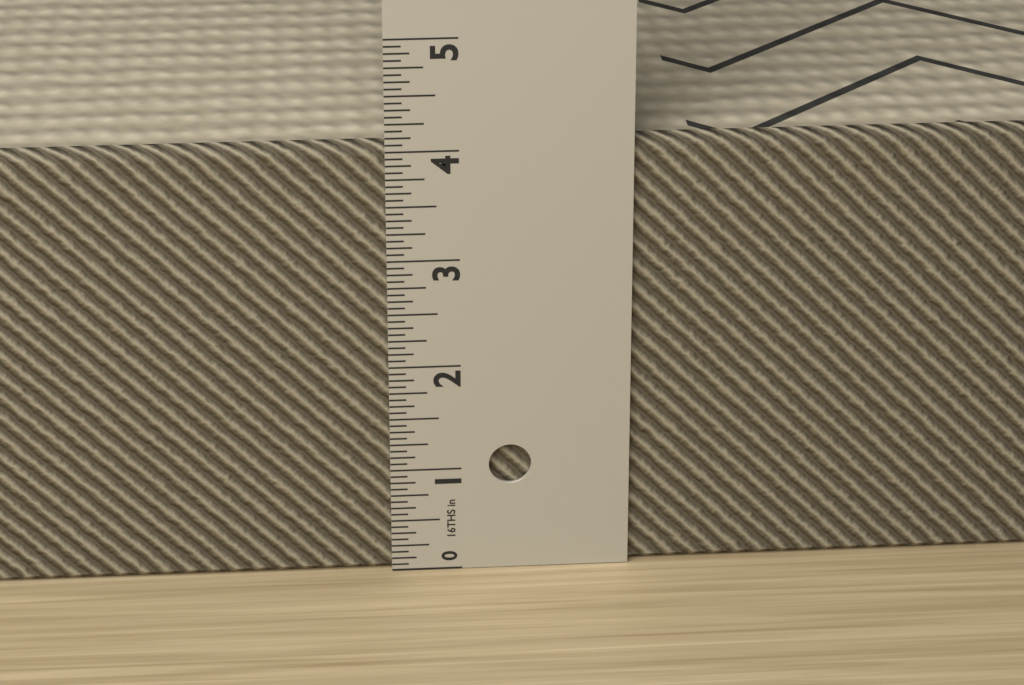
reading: 4.0625 in
